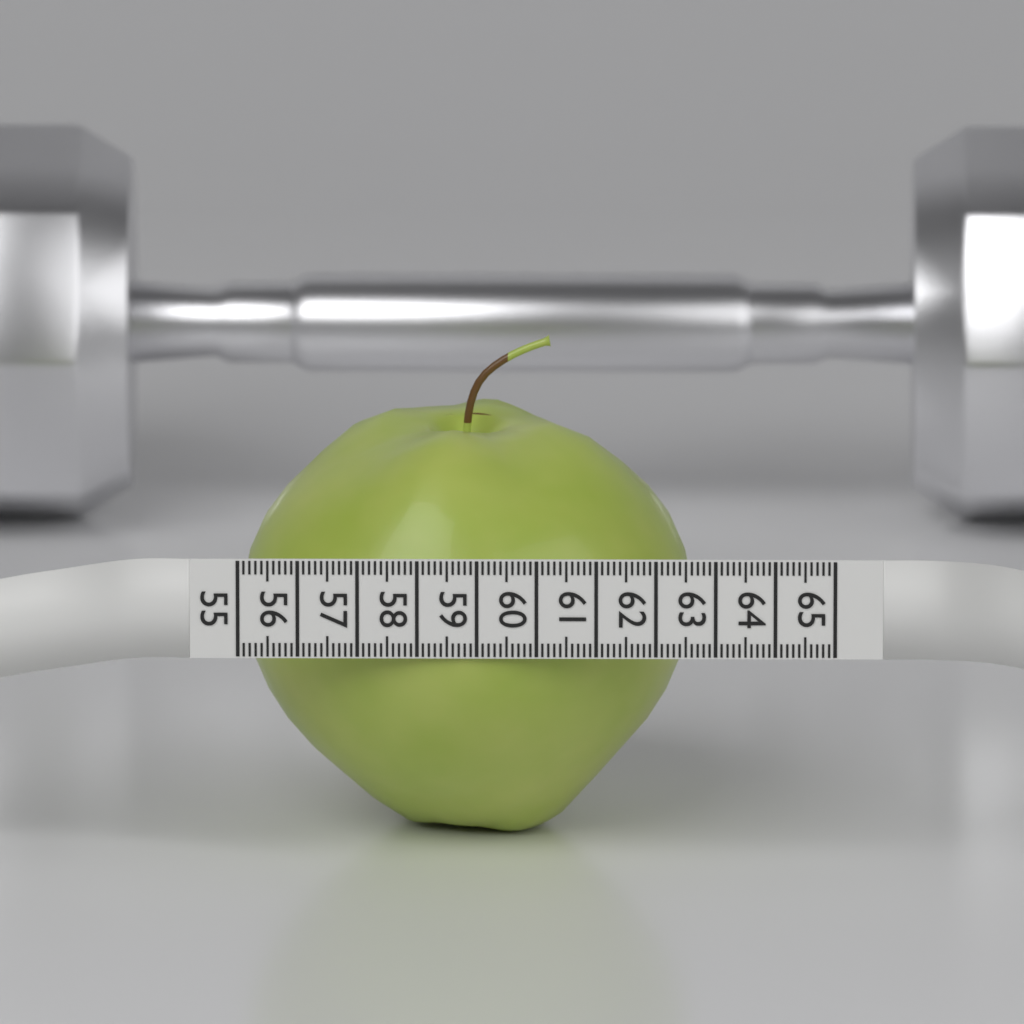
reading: 62.6 (no unit)
